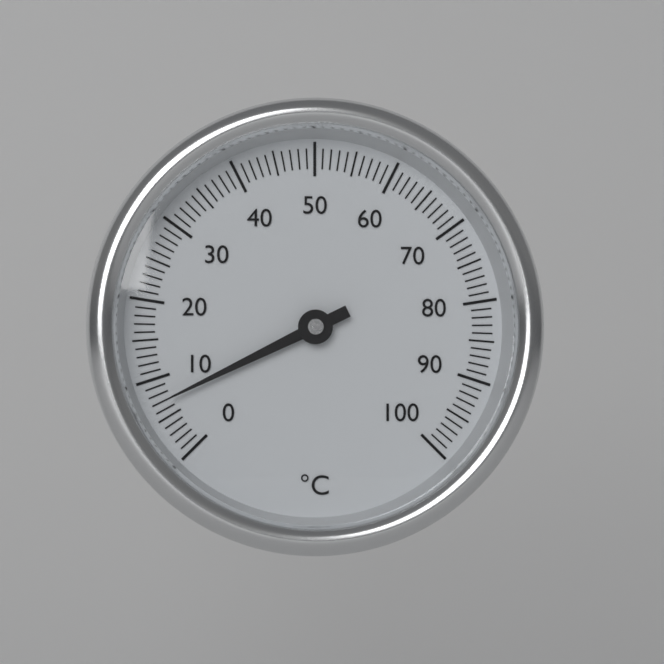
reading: 7 °C
